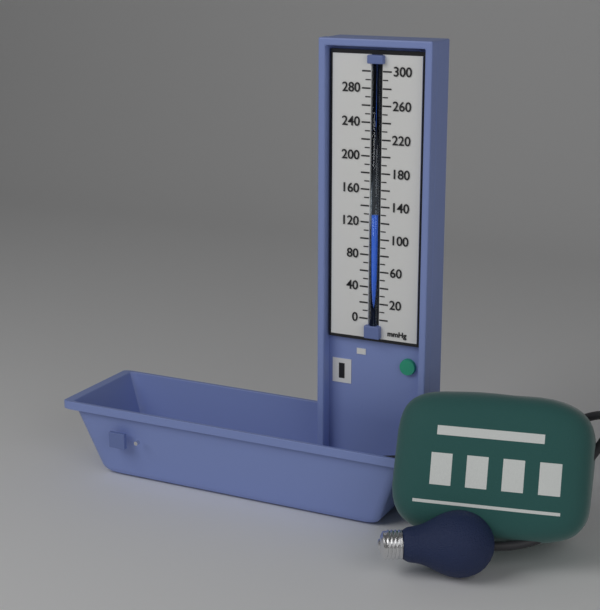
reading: 130 mmHg
